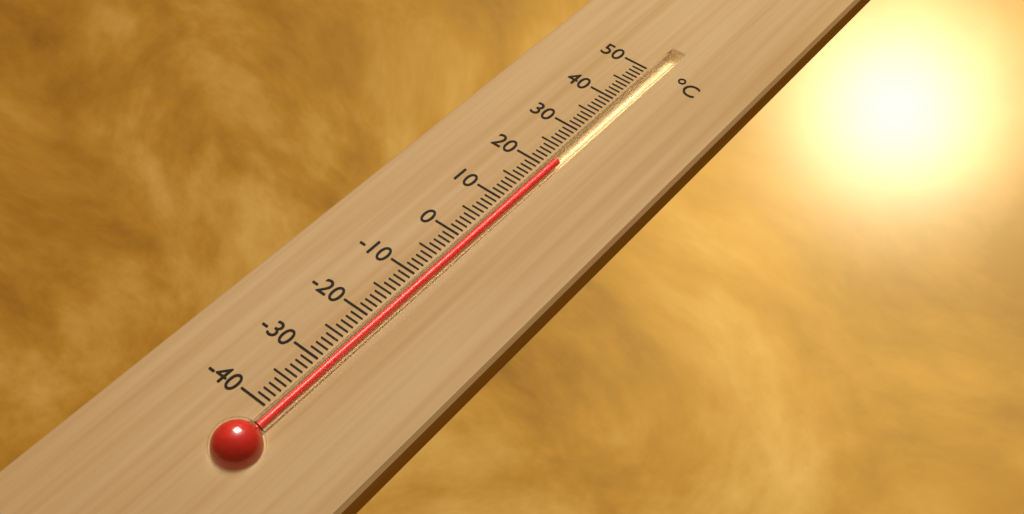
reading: 22 °C
